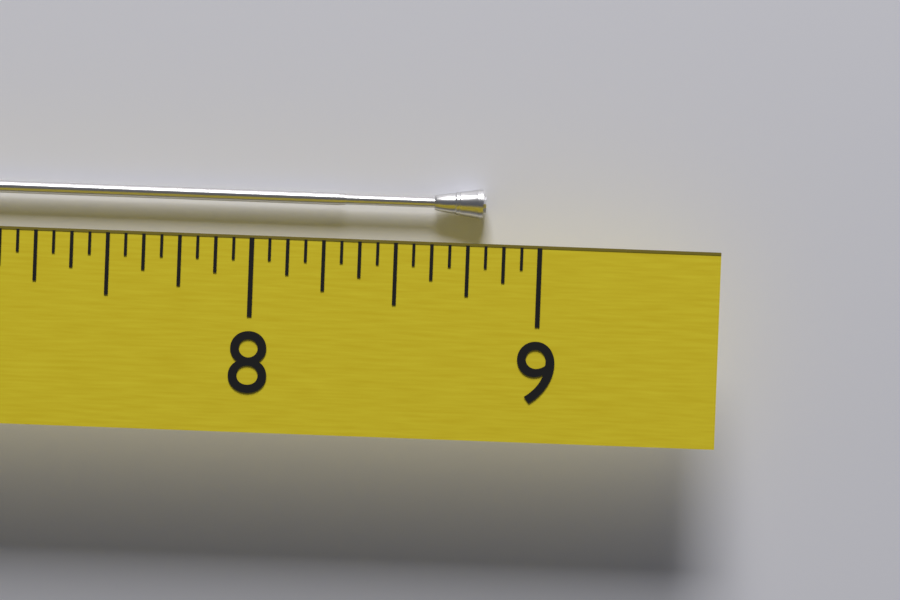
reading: 8.8125 (no unit)
